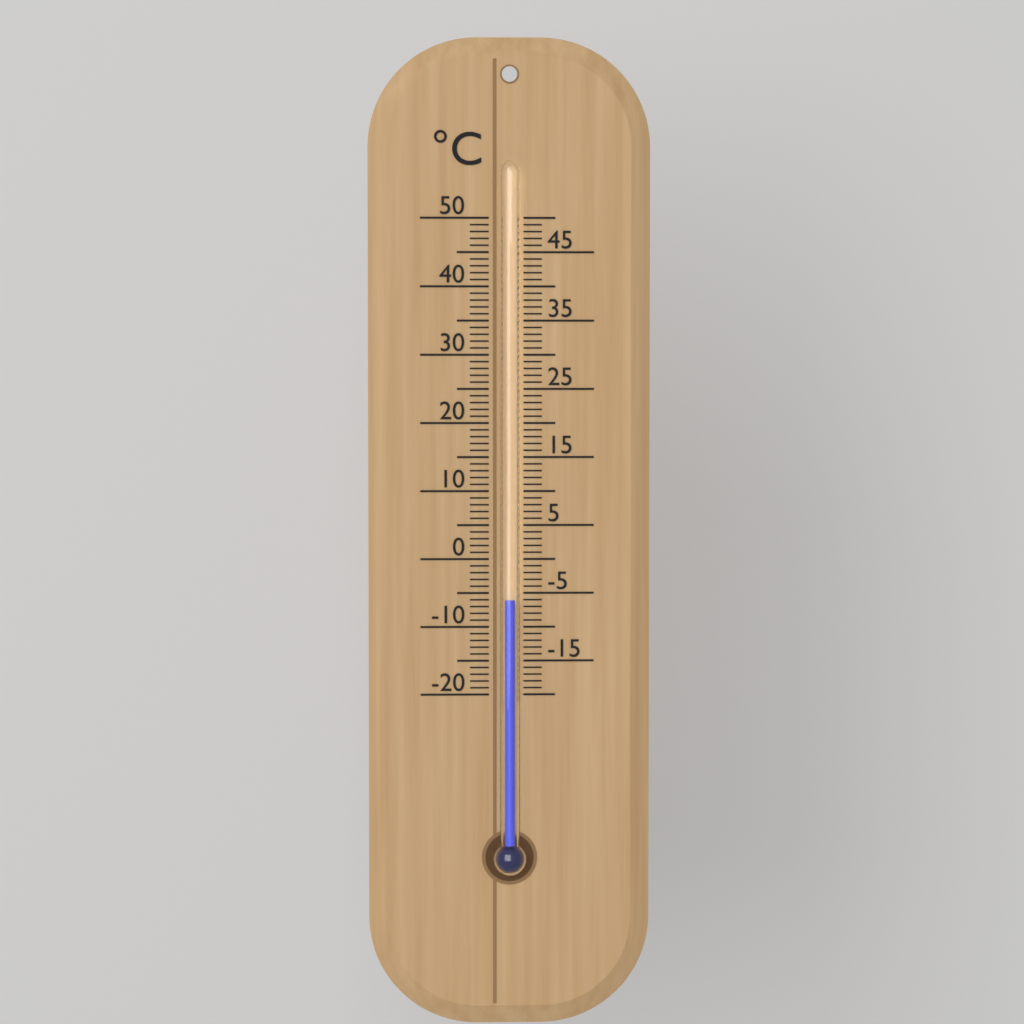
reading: -6 °C
